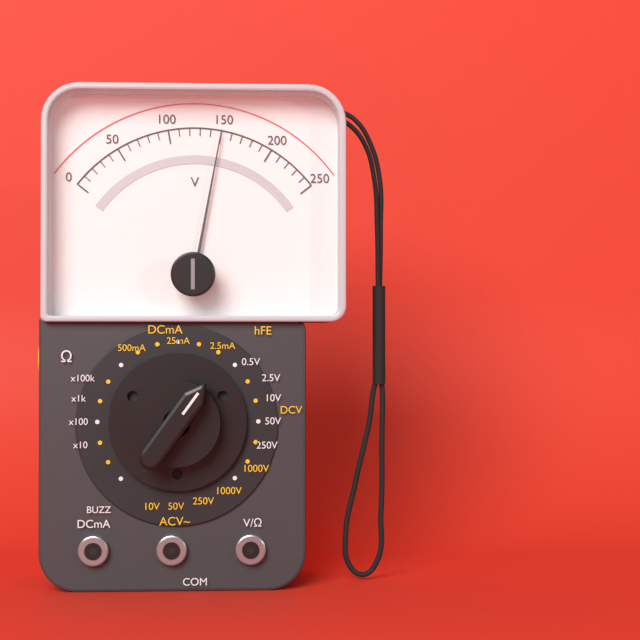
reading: 150 V
